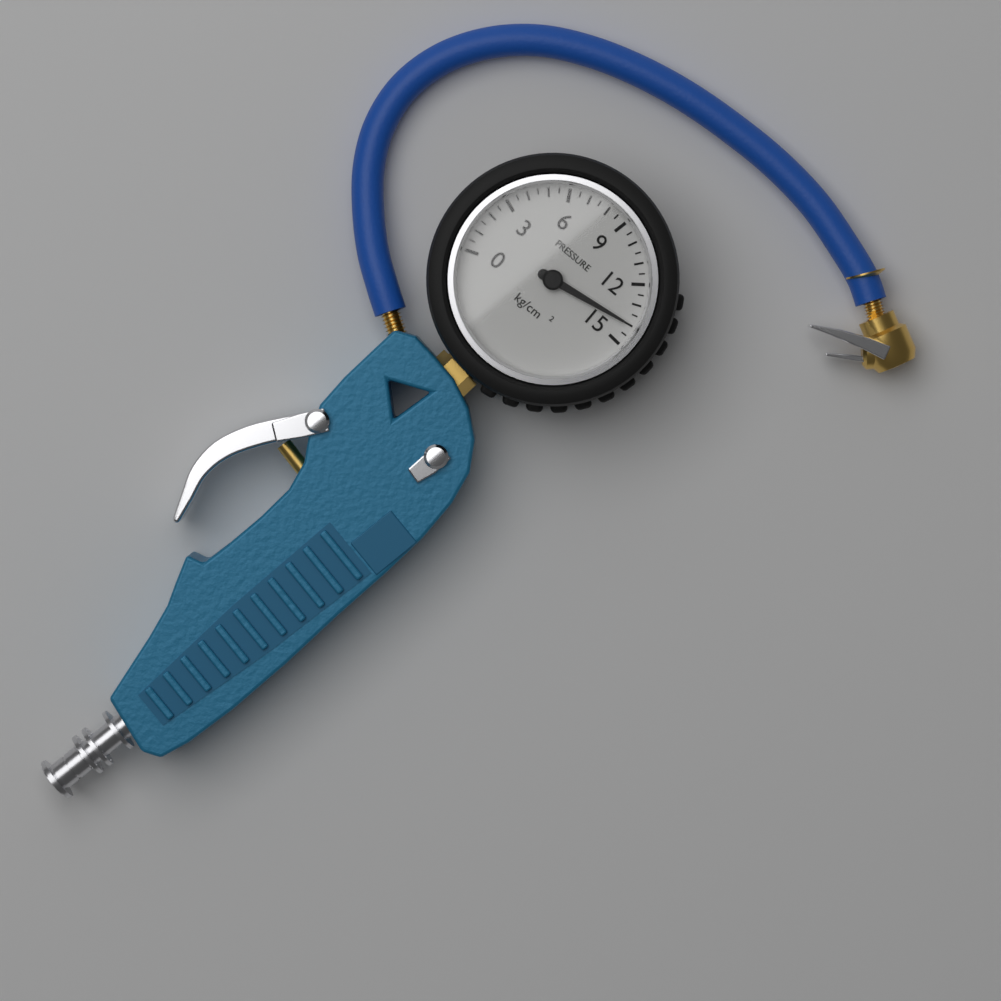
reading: 14.0 kg/cm²
